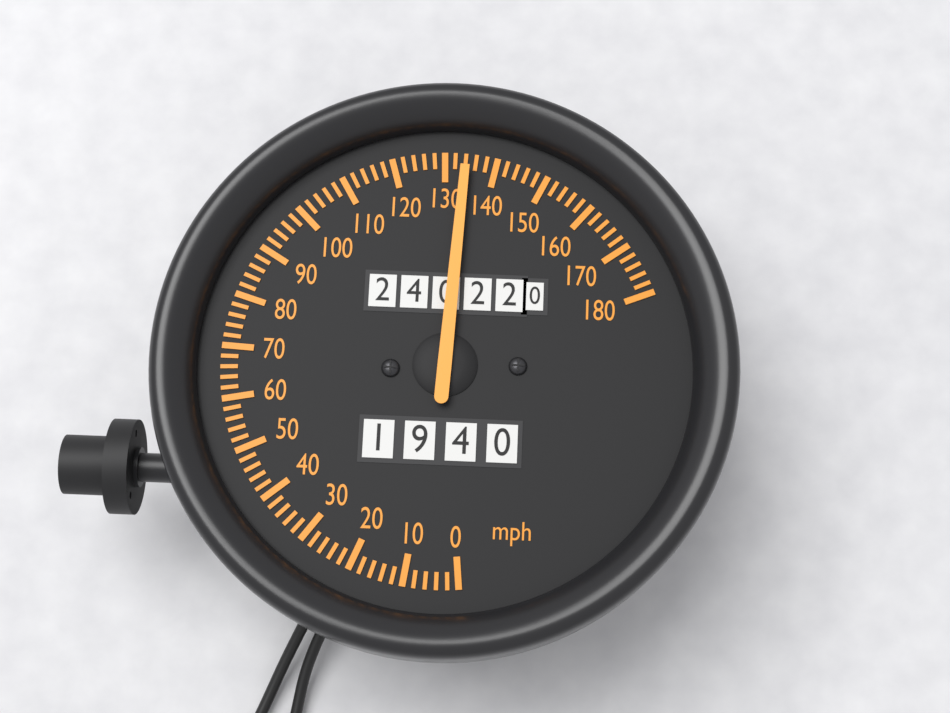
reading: 134 mph
